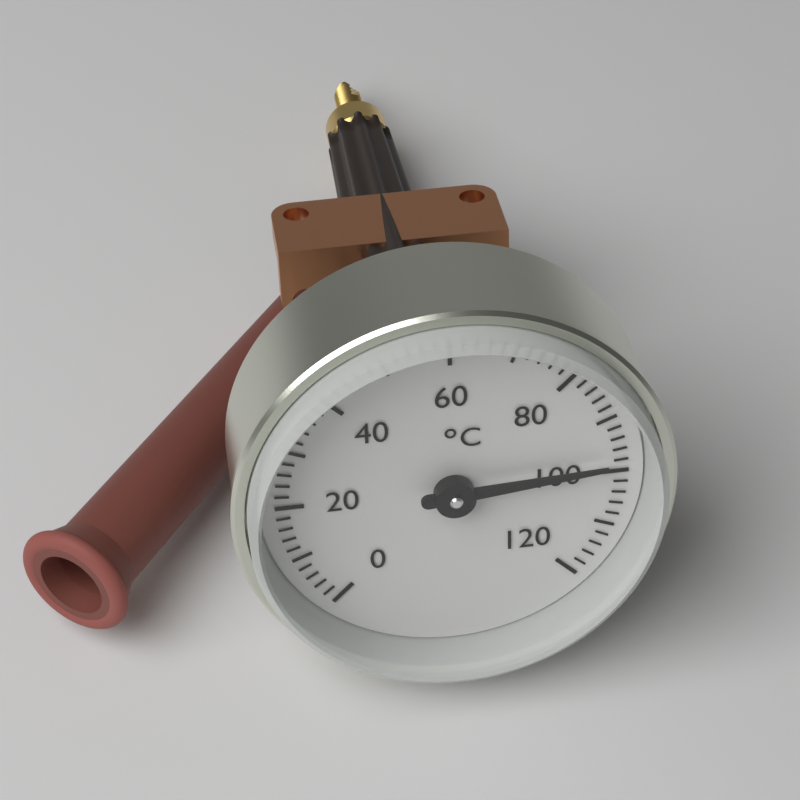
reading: 98 °C
